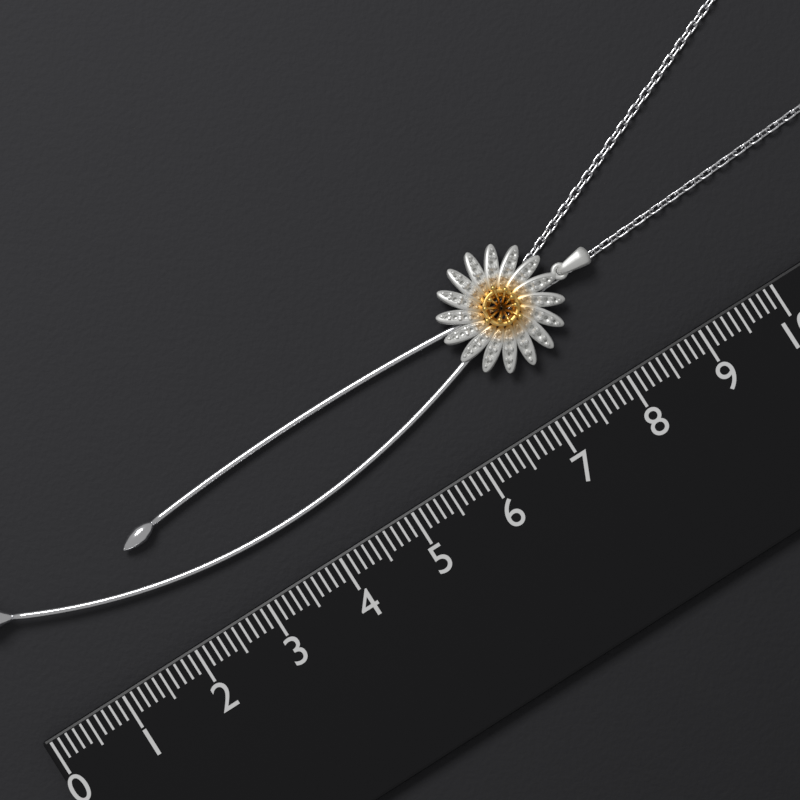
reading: 8.4 (no unit)
